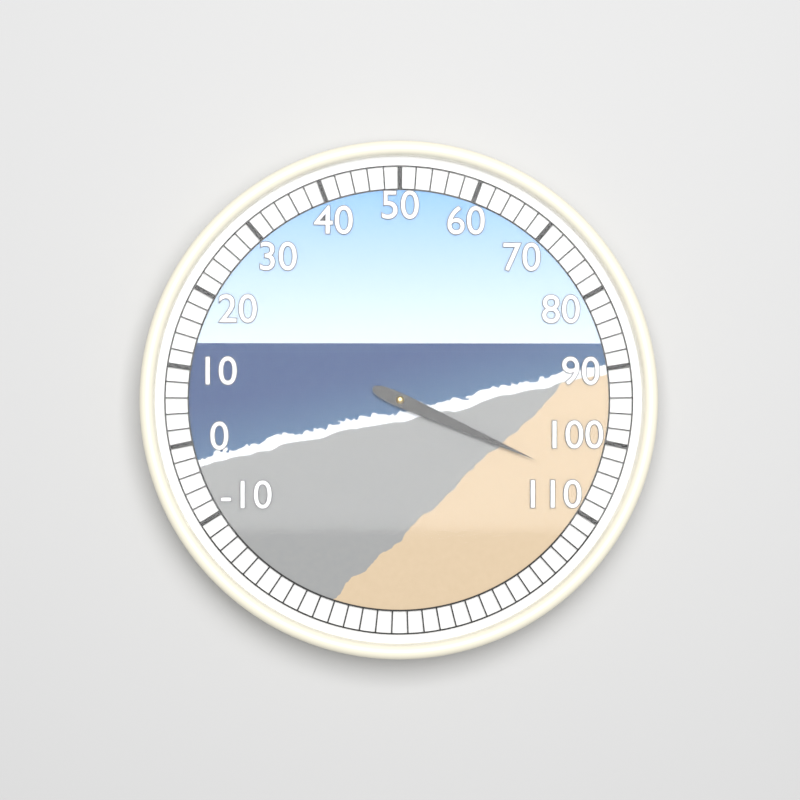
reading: 106 (no unit)
